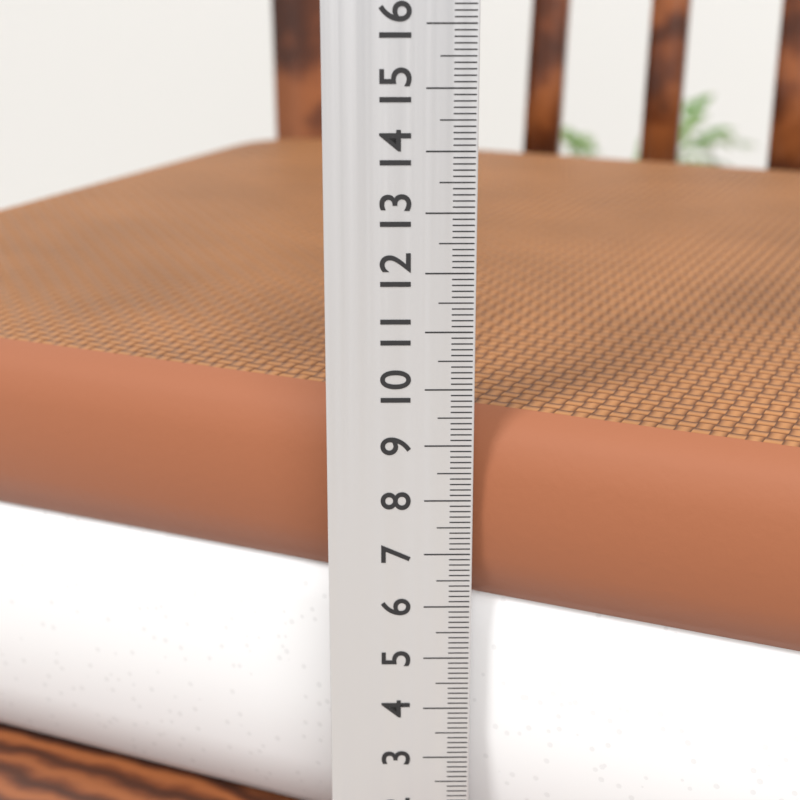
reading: 9.4 cm
